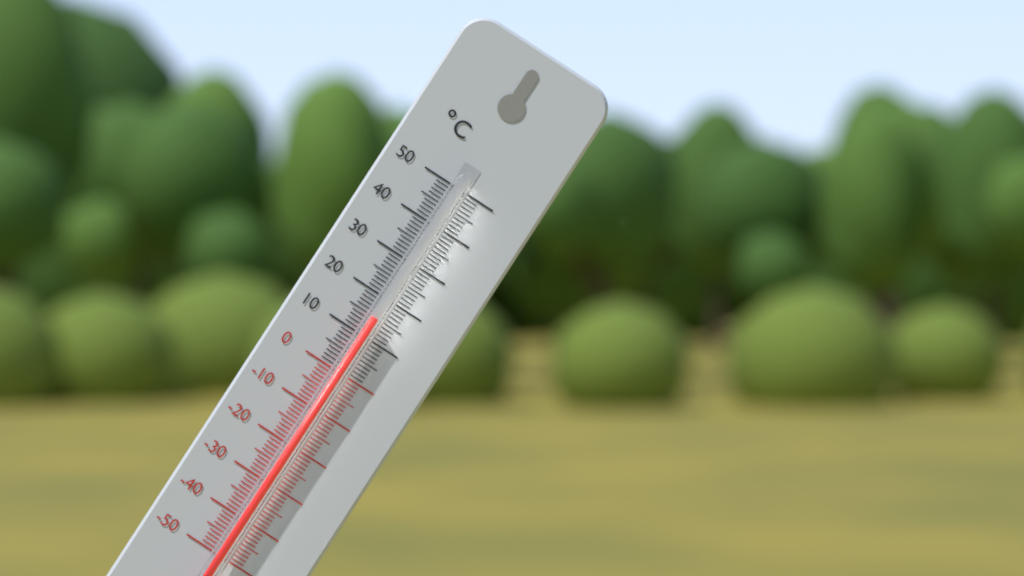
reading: 15 °C
